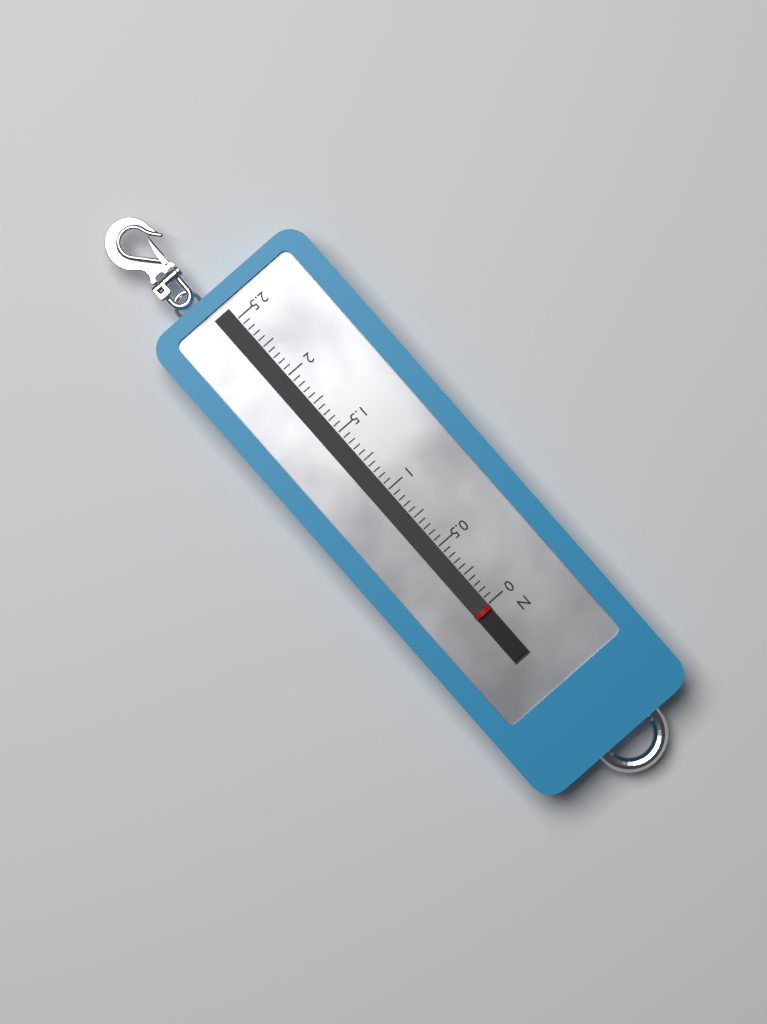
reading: 0.00 N
